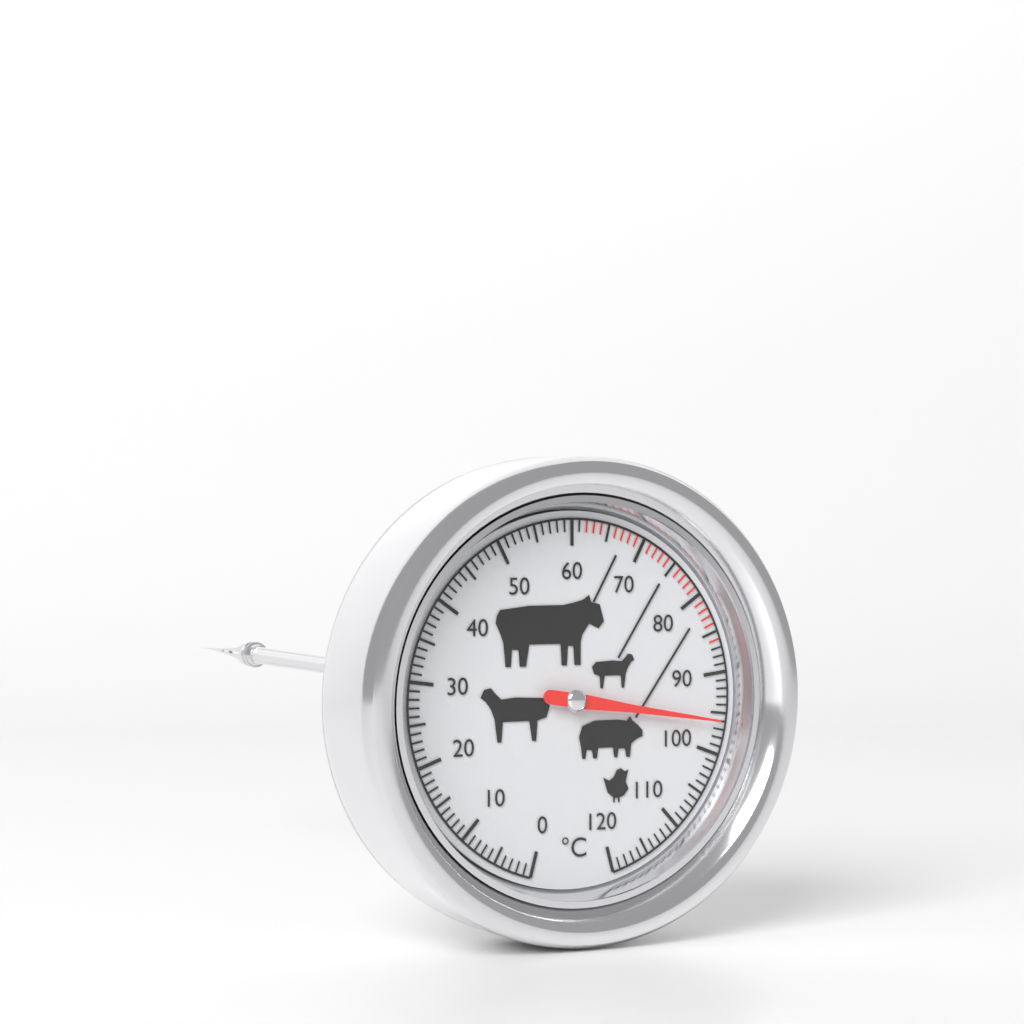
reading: 96 °C
